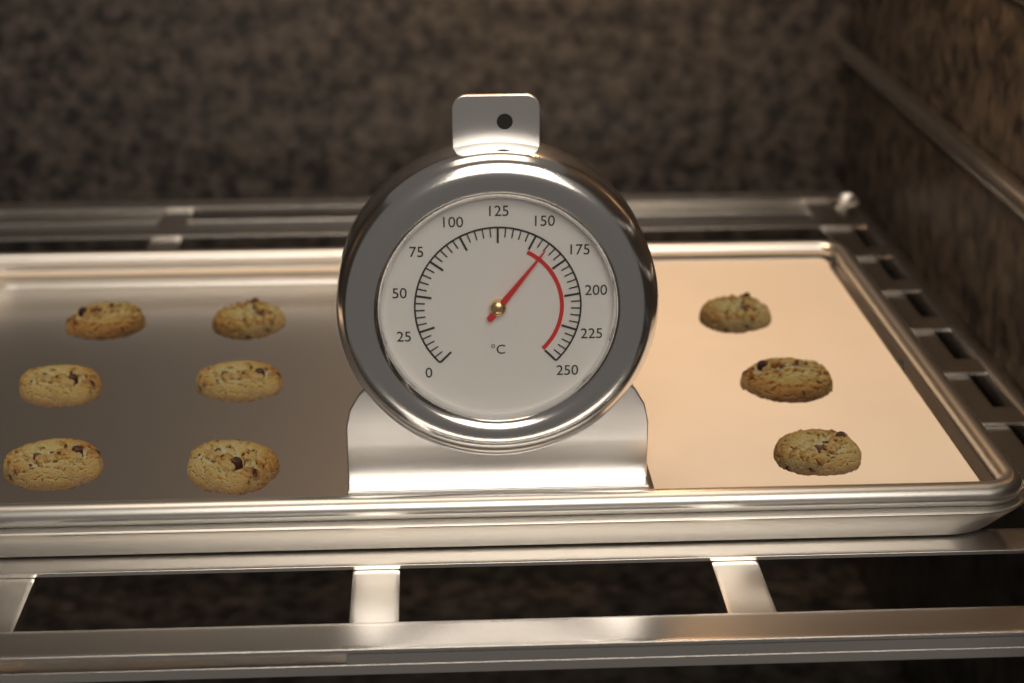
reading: 160 °C
